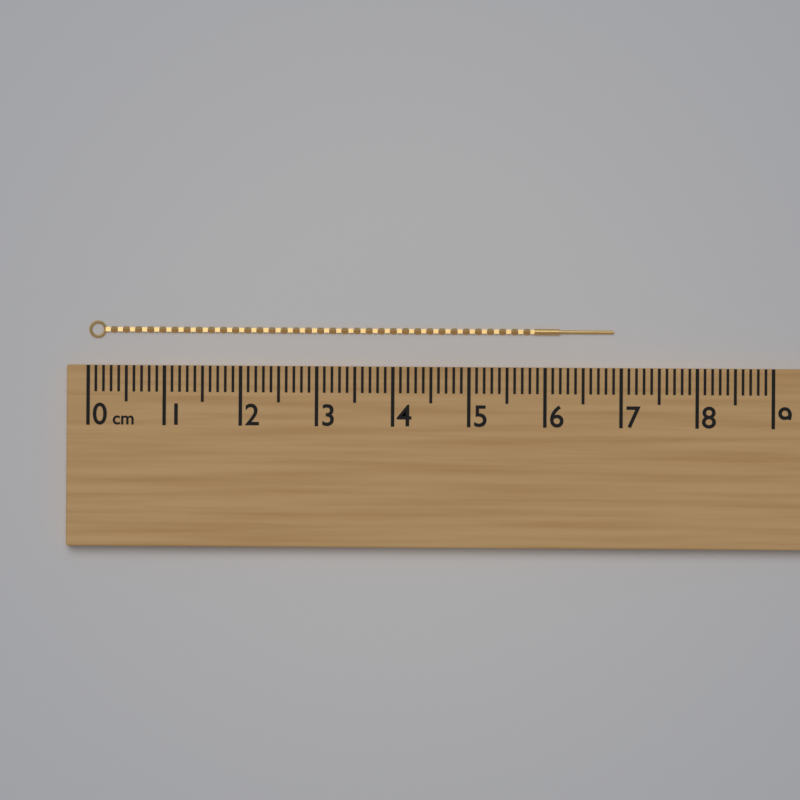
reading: 6.9 cm
